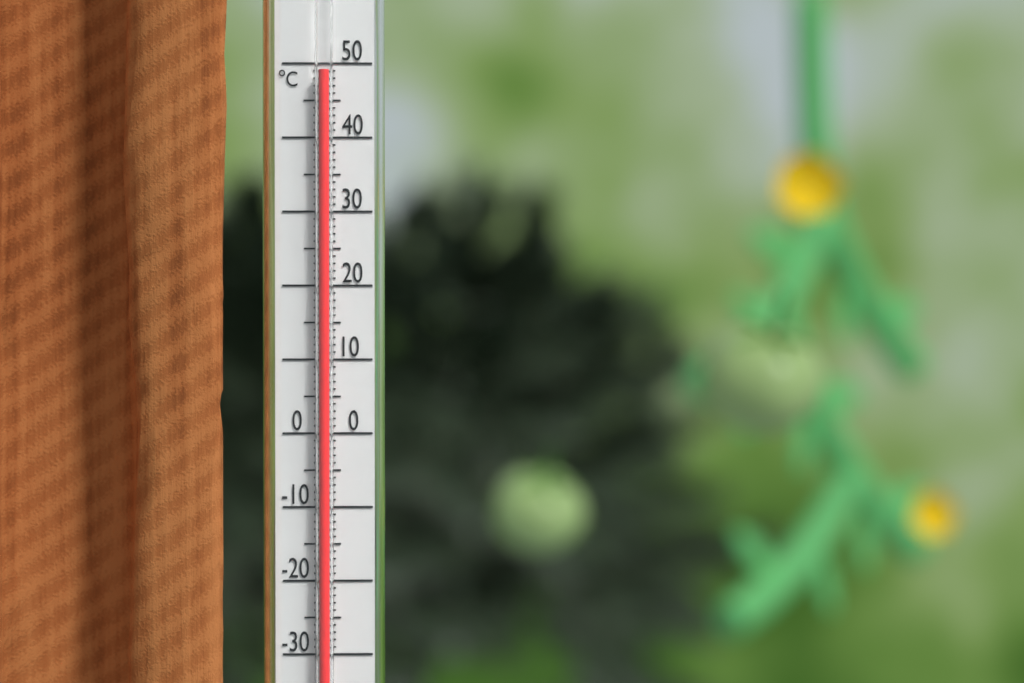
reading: 49 °C
